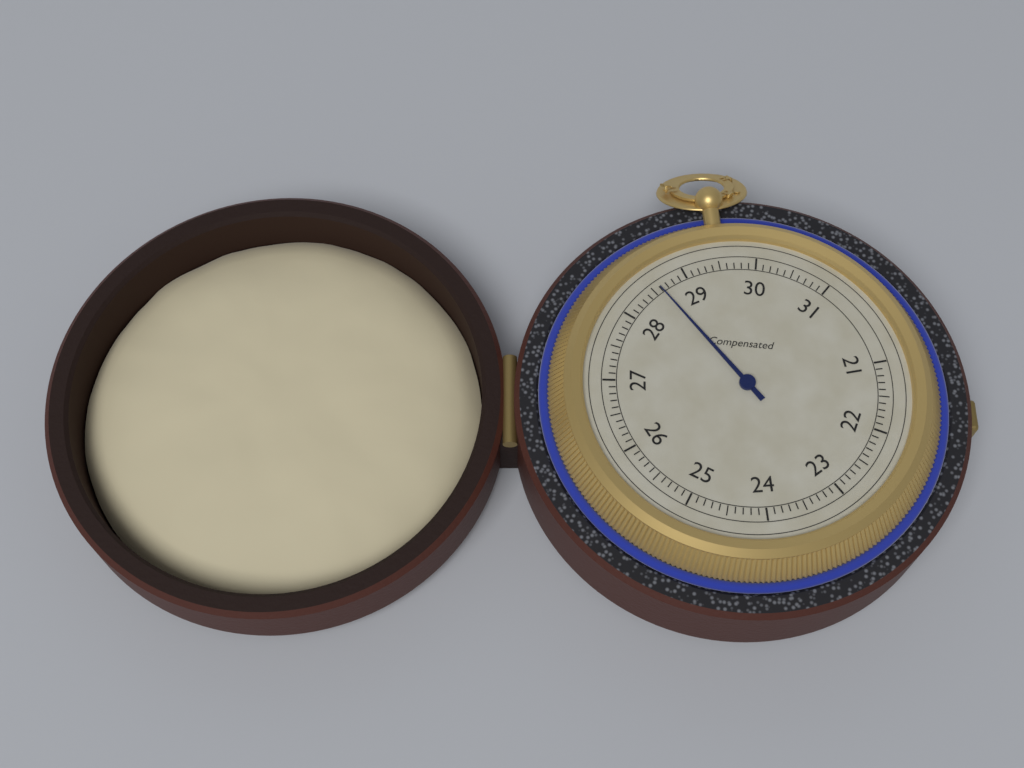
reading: 28.6 (no unit)
